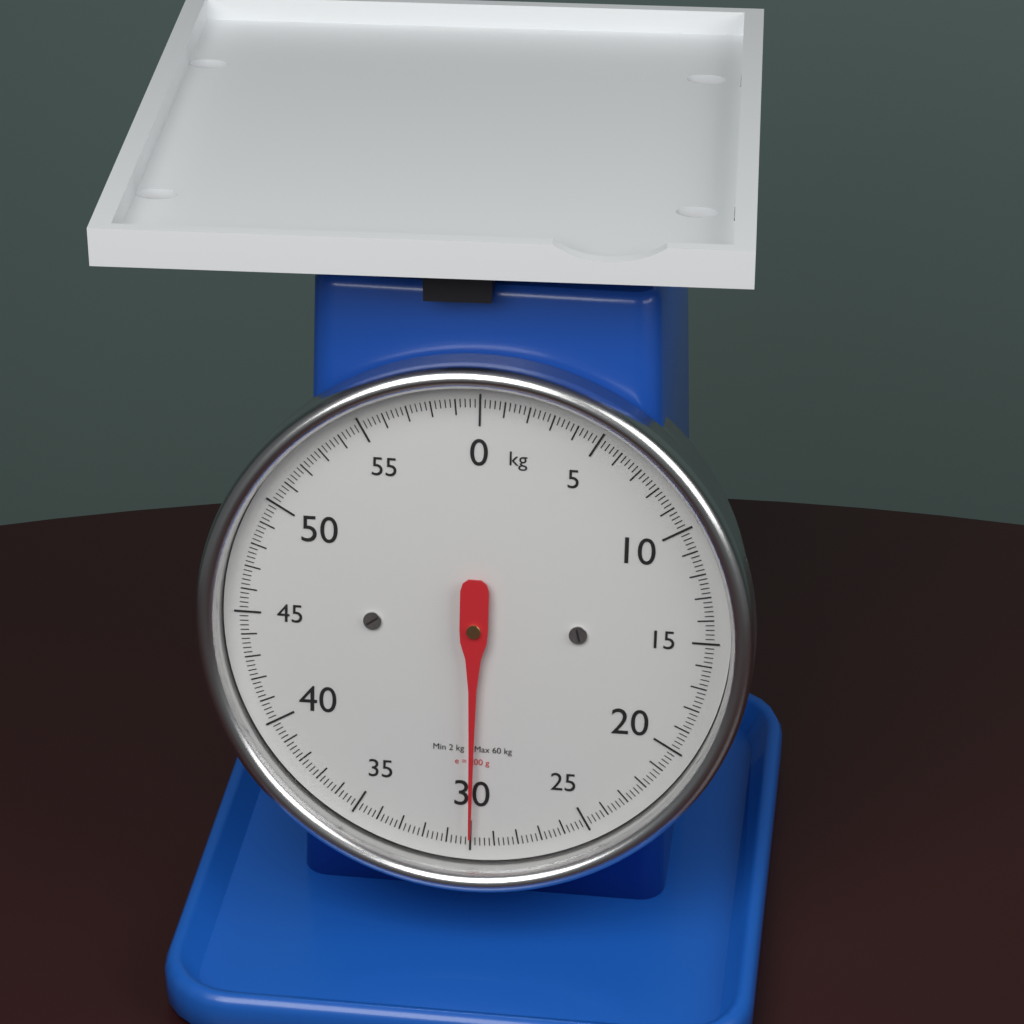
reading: 30.0 kg
